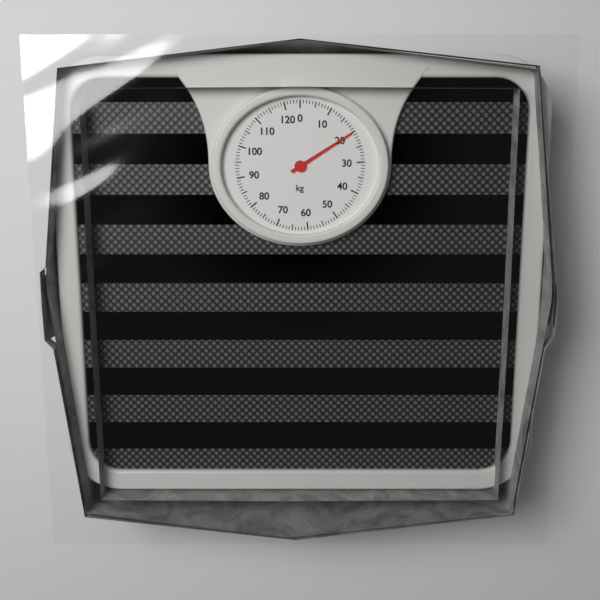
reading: 20 kg
